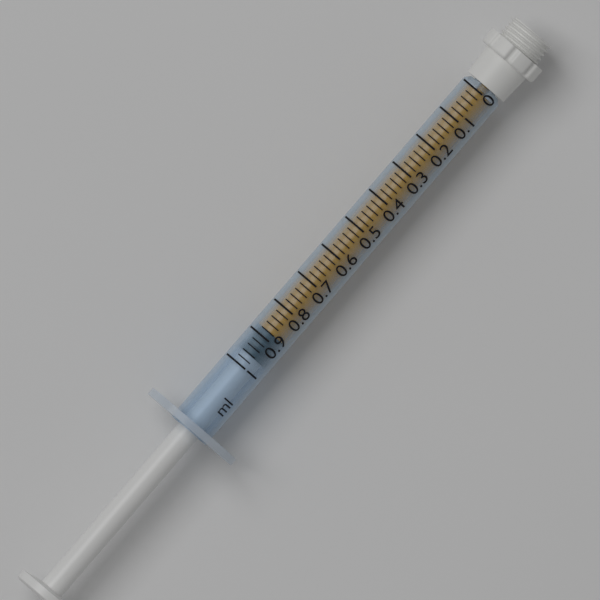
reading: 0.88 ml
